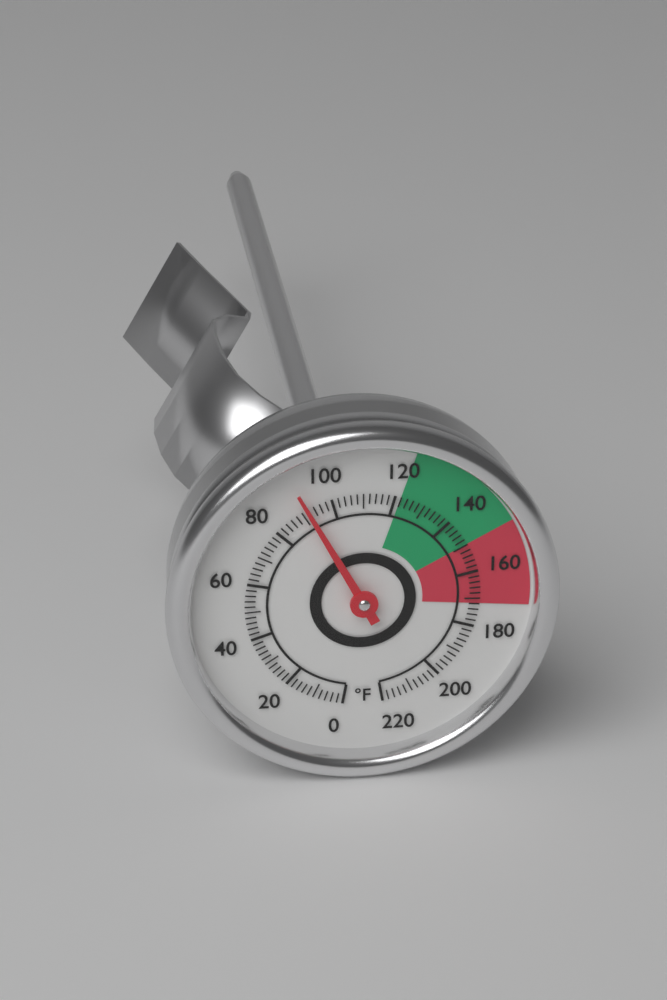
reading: 92 °F
